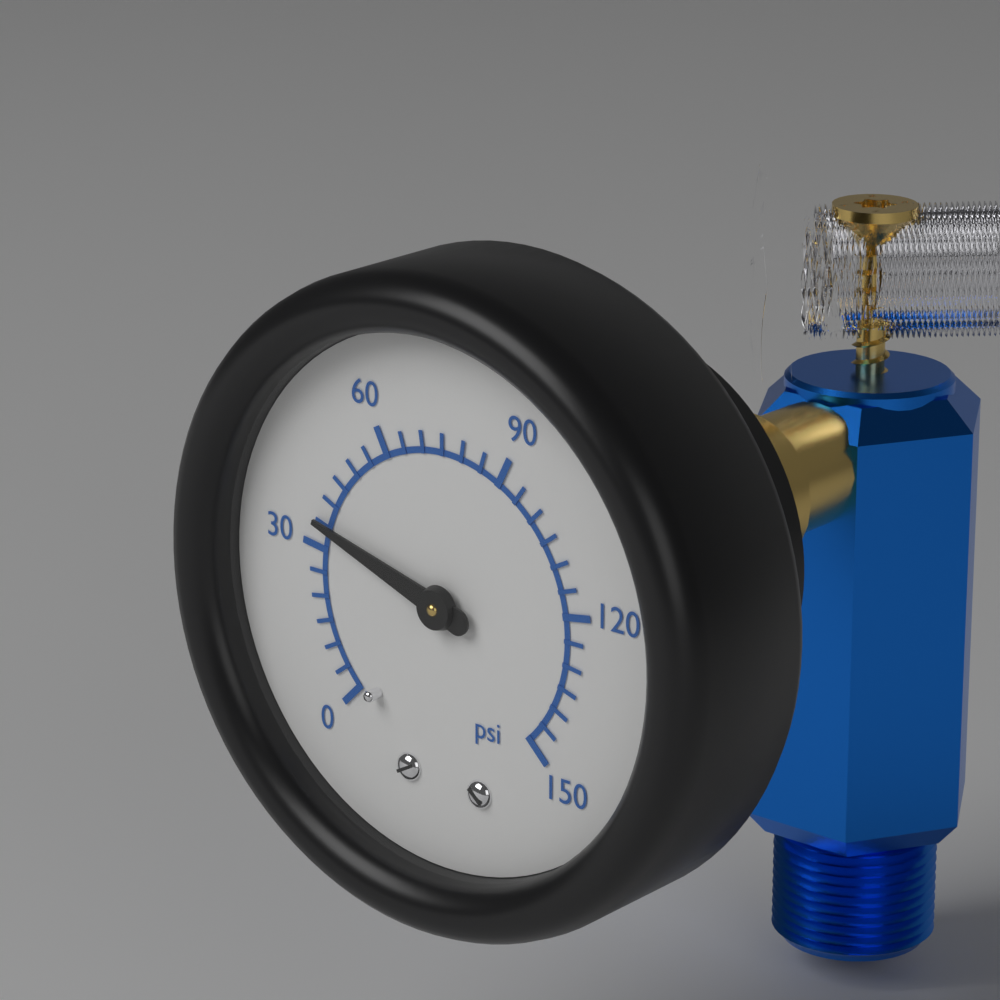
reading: 35 psi
